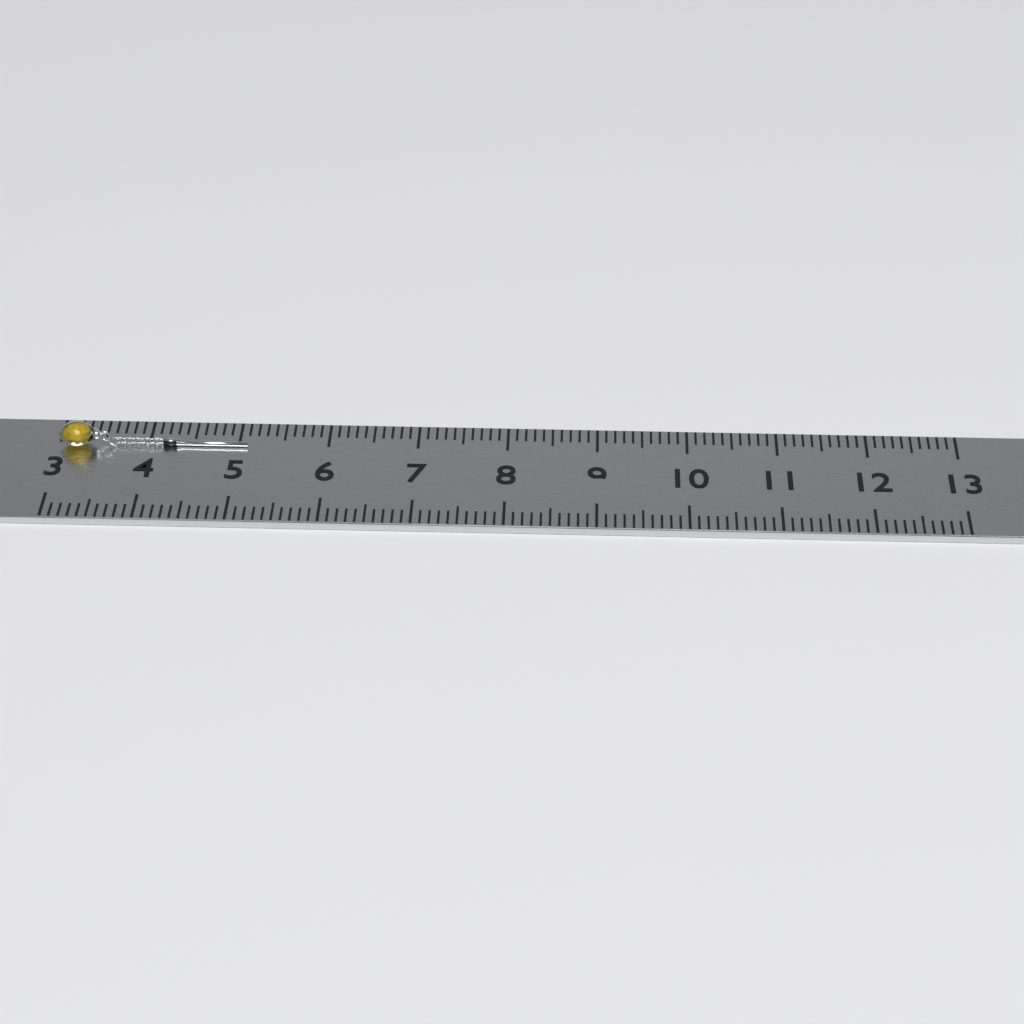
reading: 5.1 (no unit)
